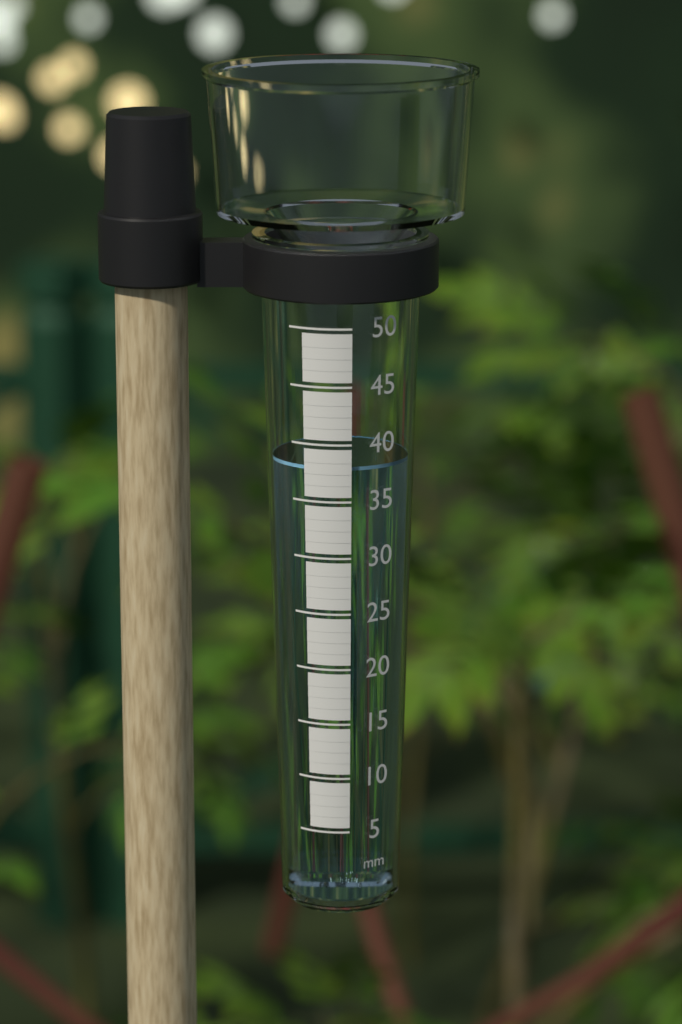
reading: 38 mm
